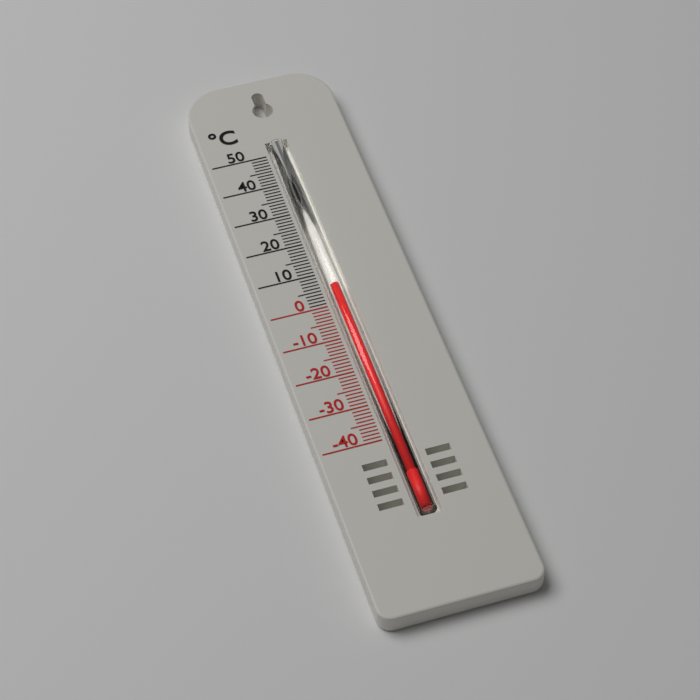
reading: 6 °C
